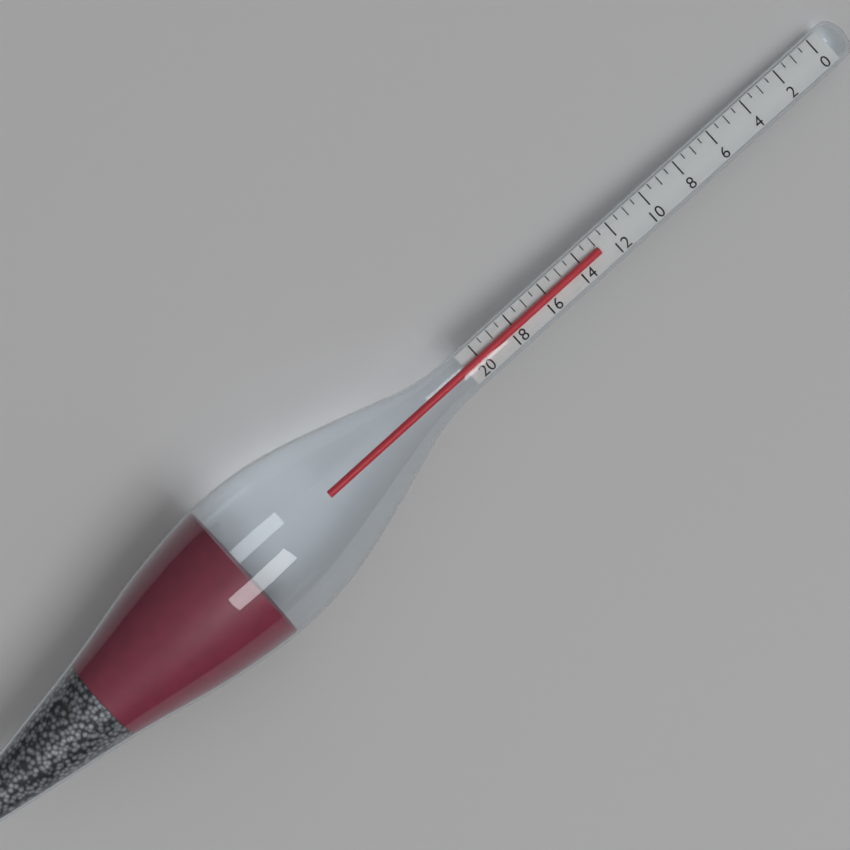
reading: 13.0 (no unit)
